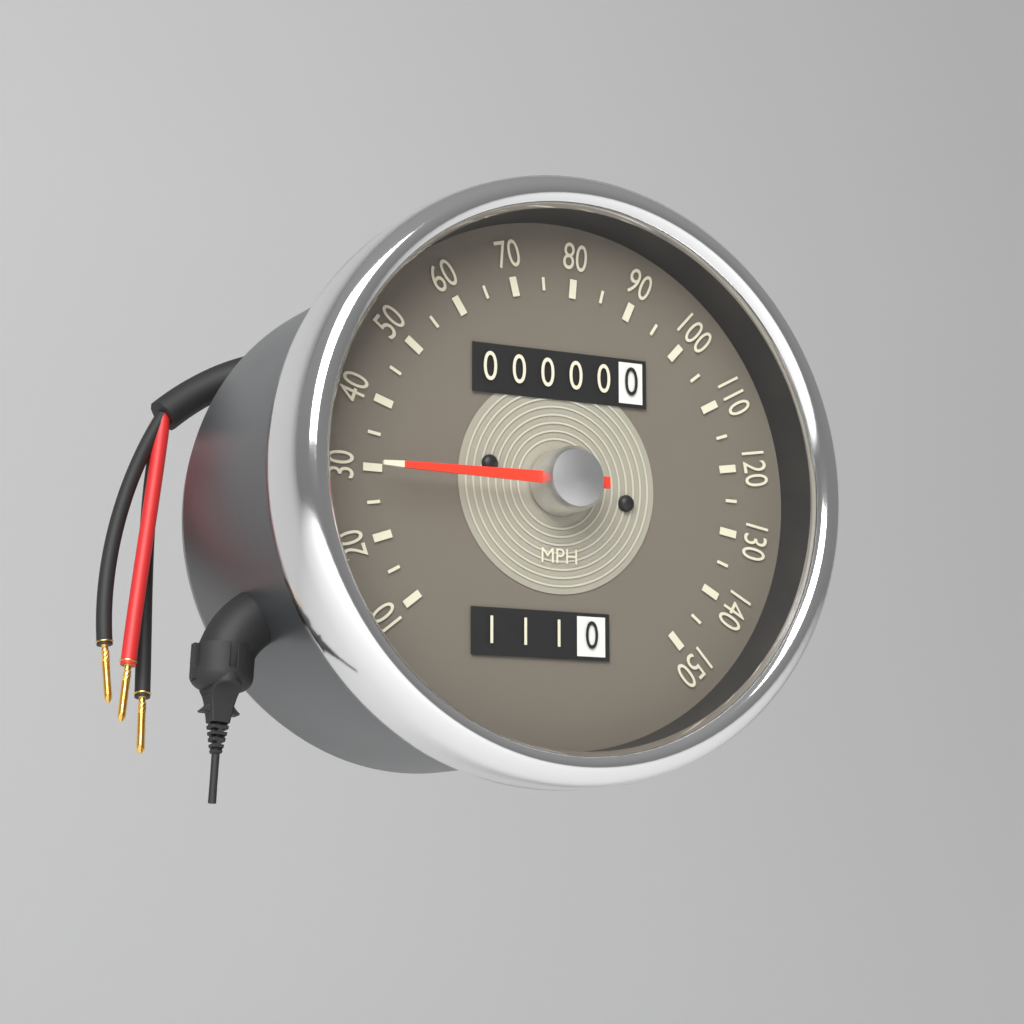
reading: 30 MPH
